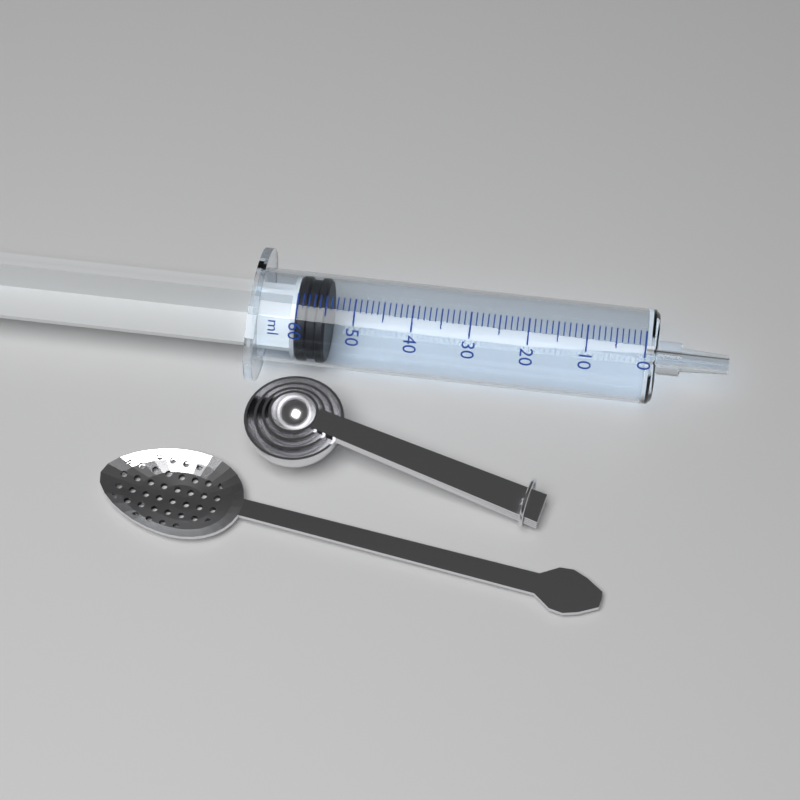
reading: 55 ml
